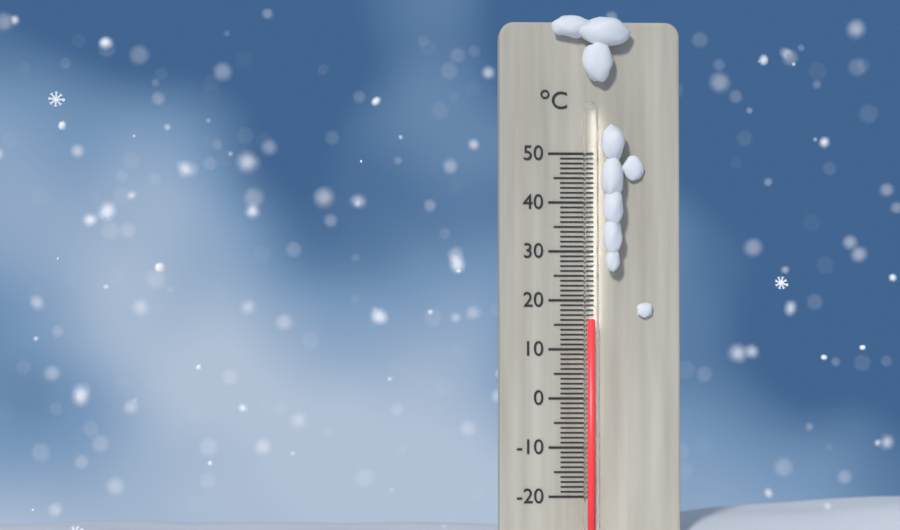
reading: 16 °C
